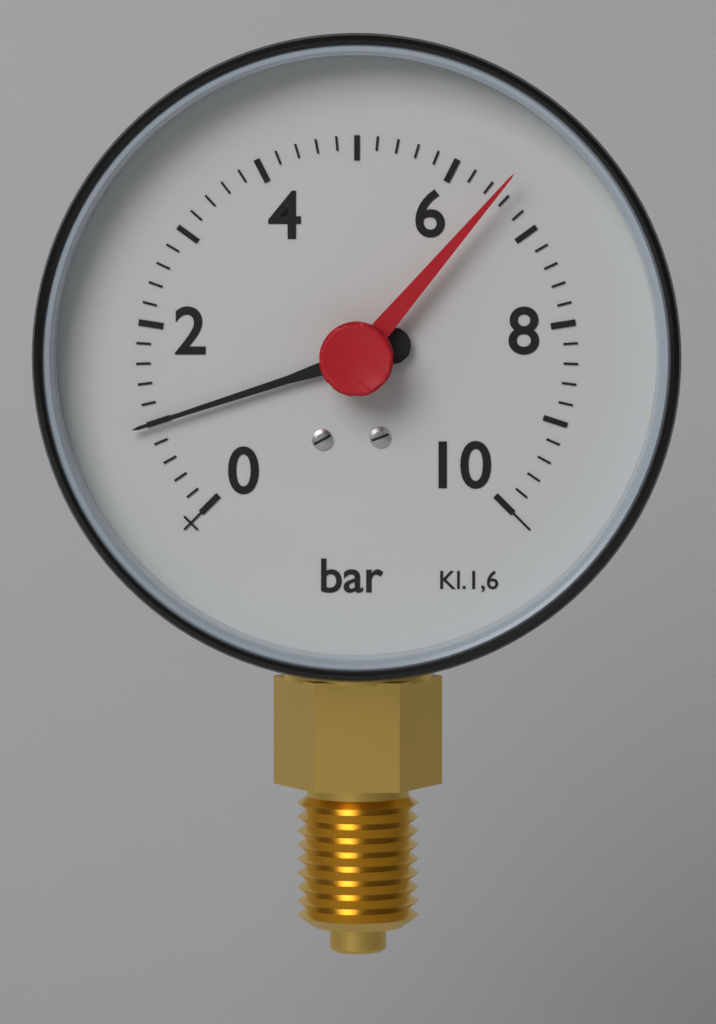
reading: 1.0 bar
